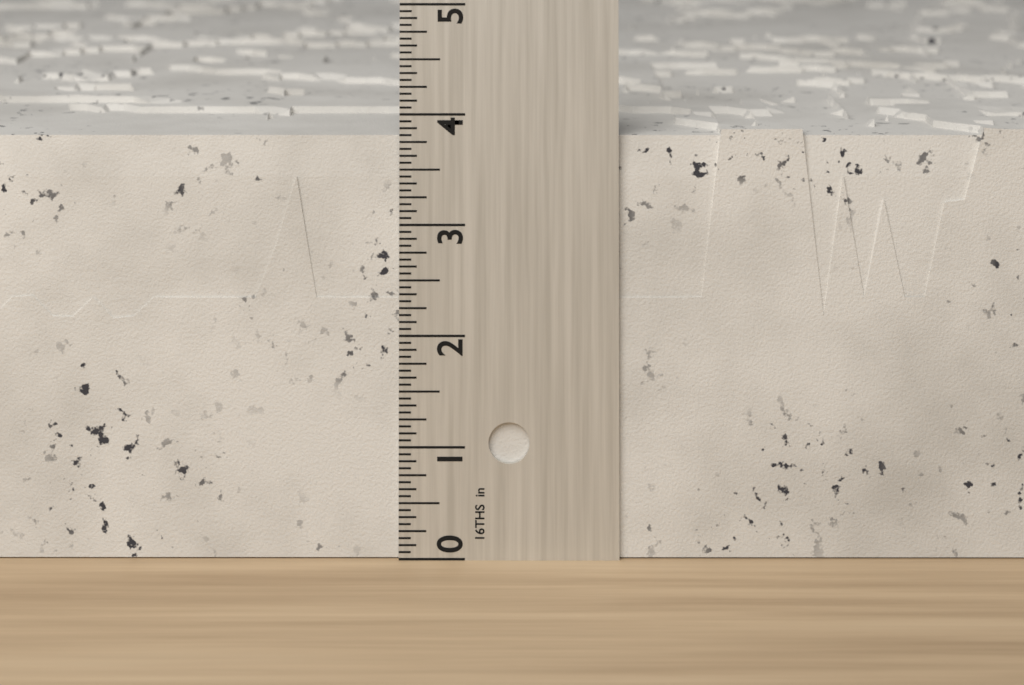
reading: 3.8750 in
